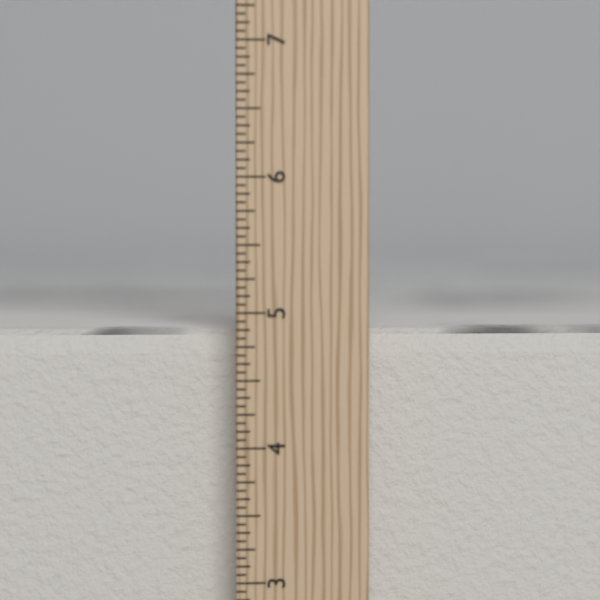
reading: 4.8750 in
